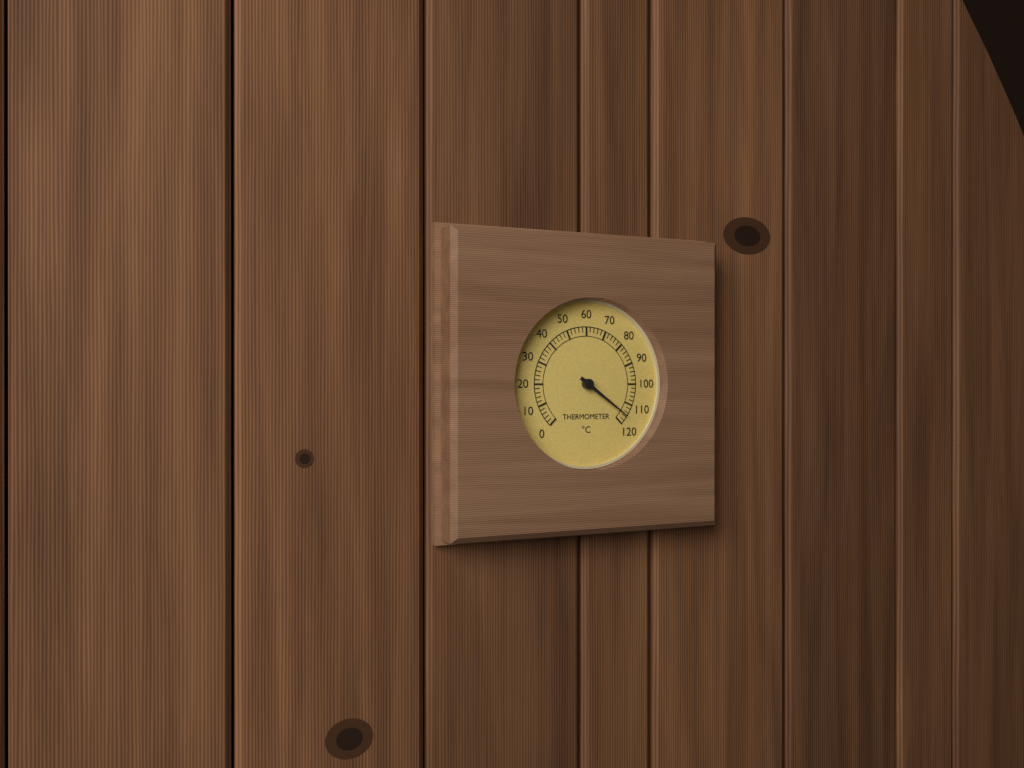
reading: 116 °C
